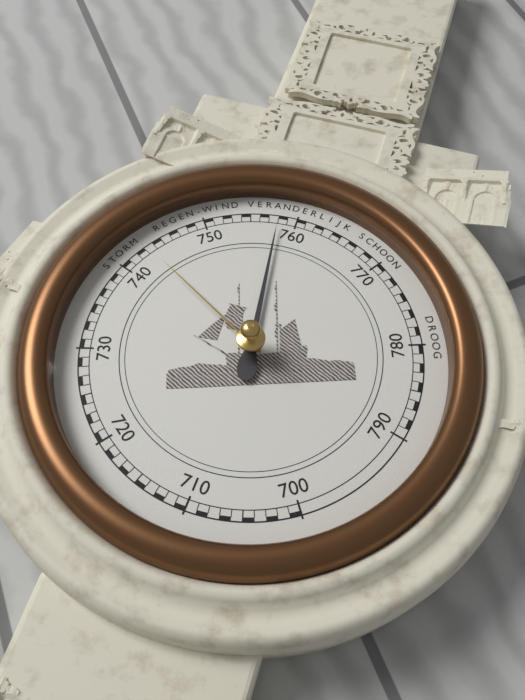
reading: 758 mmHg
